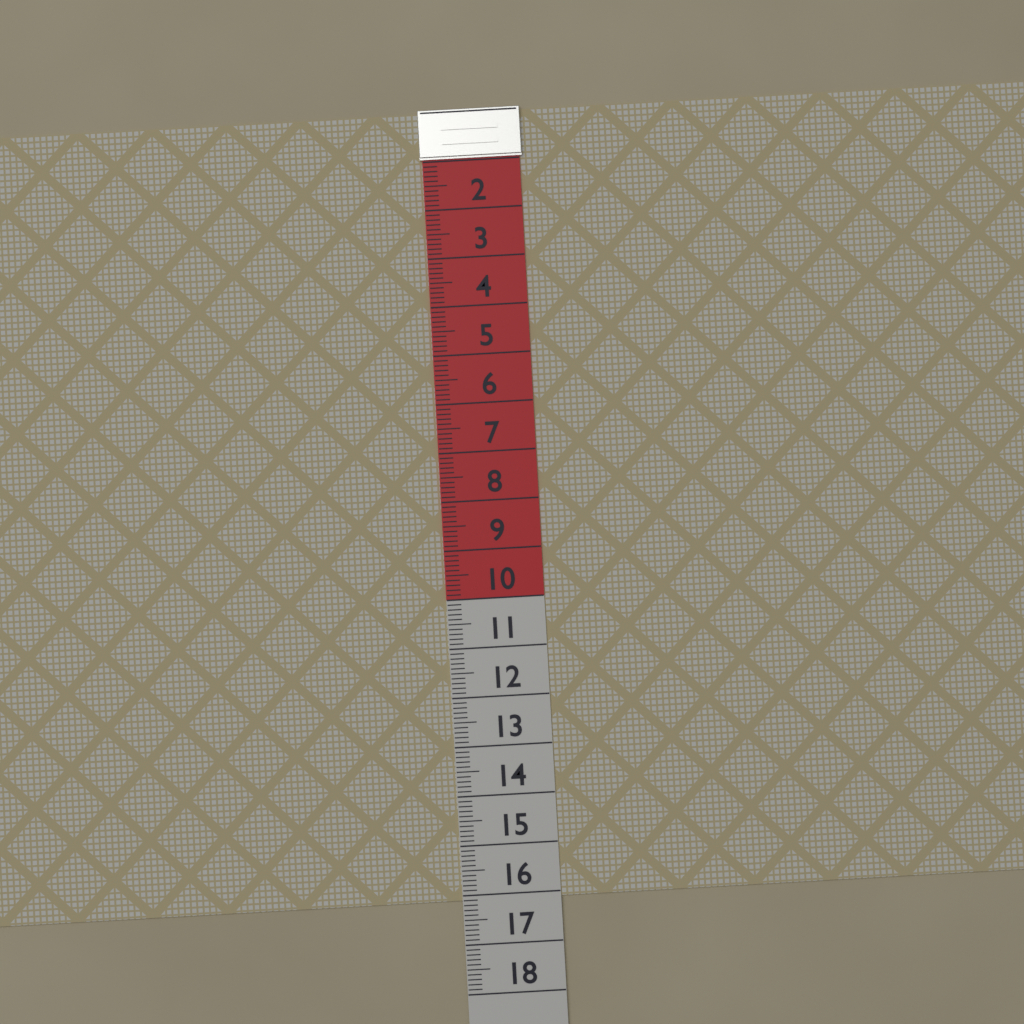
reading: 16.1 (no unit)
